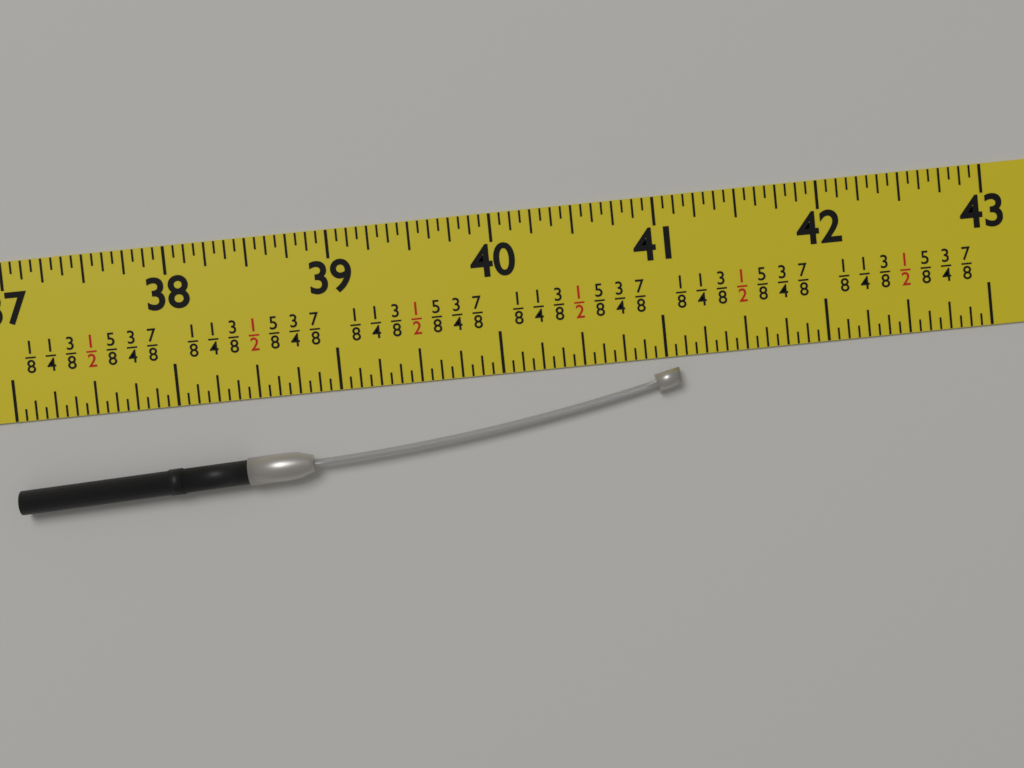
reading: 41.0625 in
